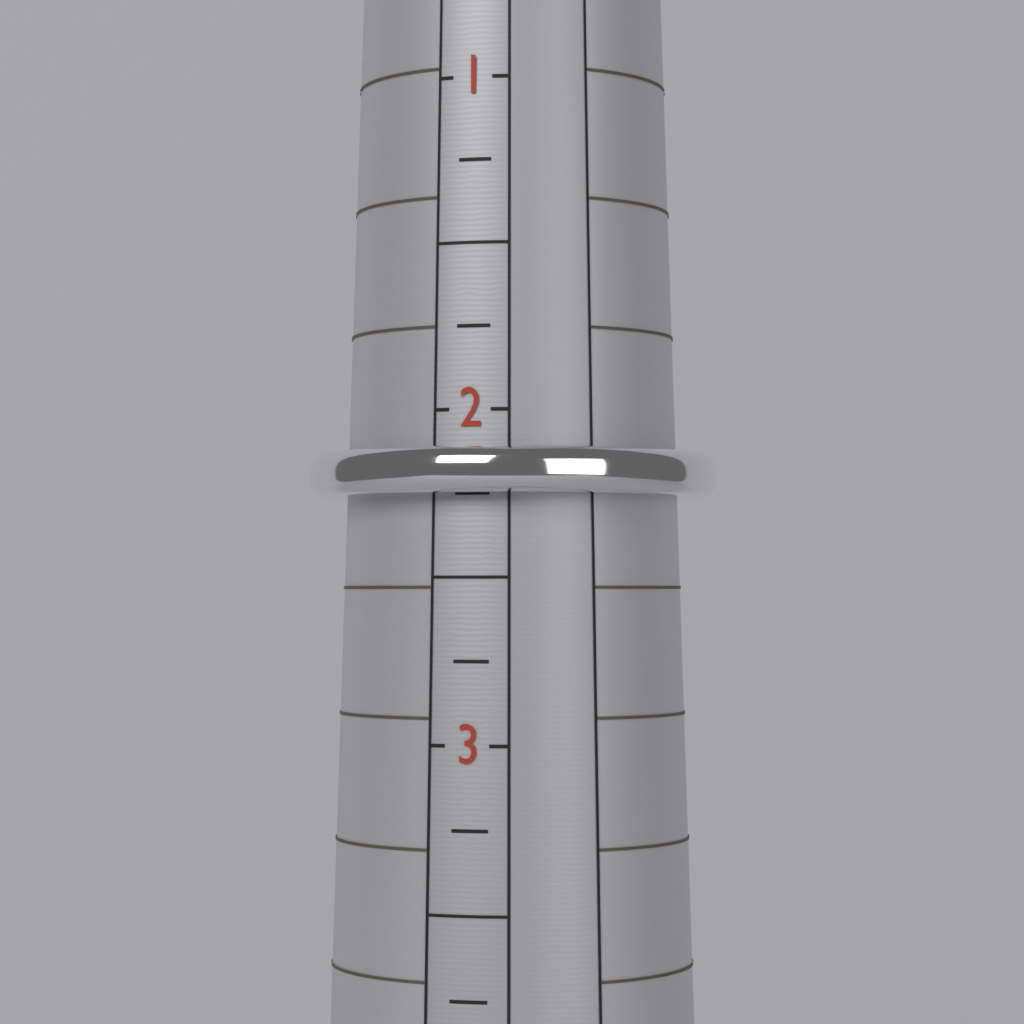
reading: 2.25 (no unit)
